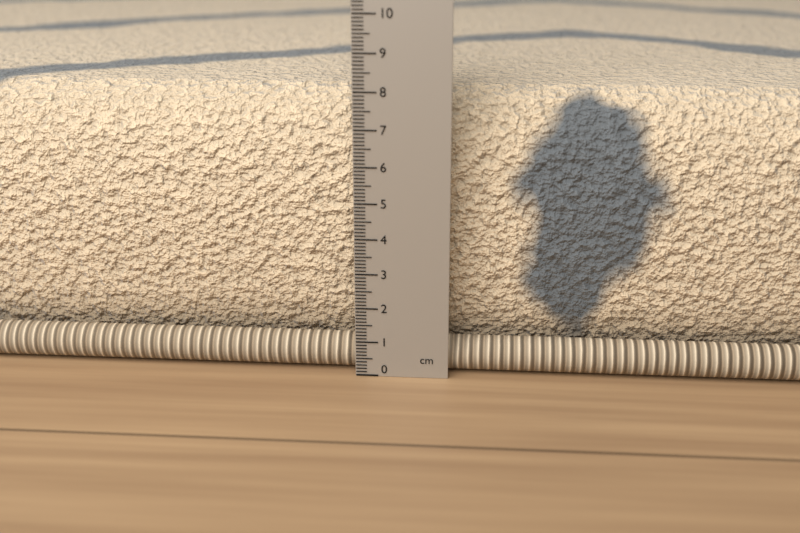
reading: 7.9 cm
